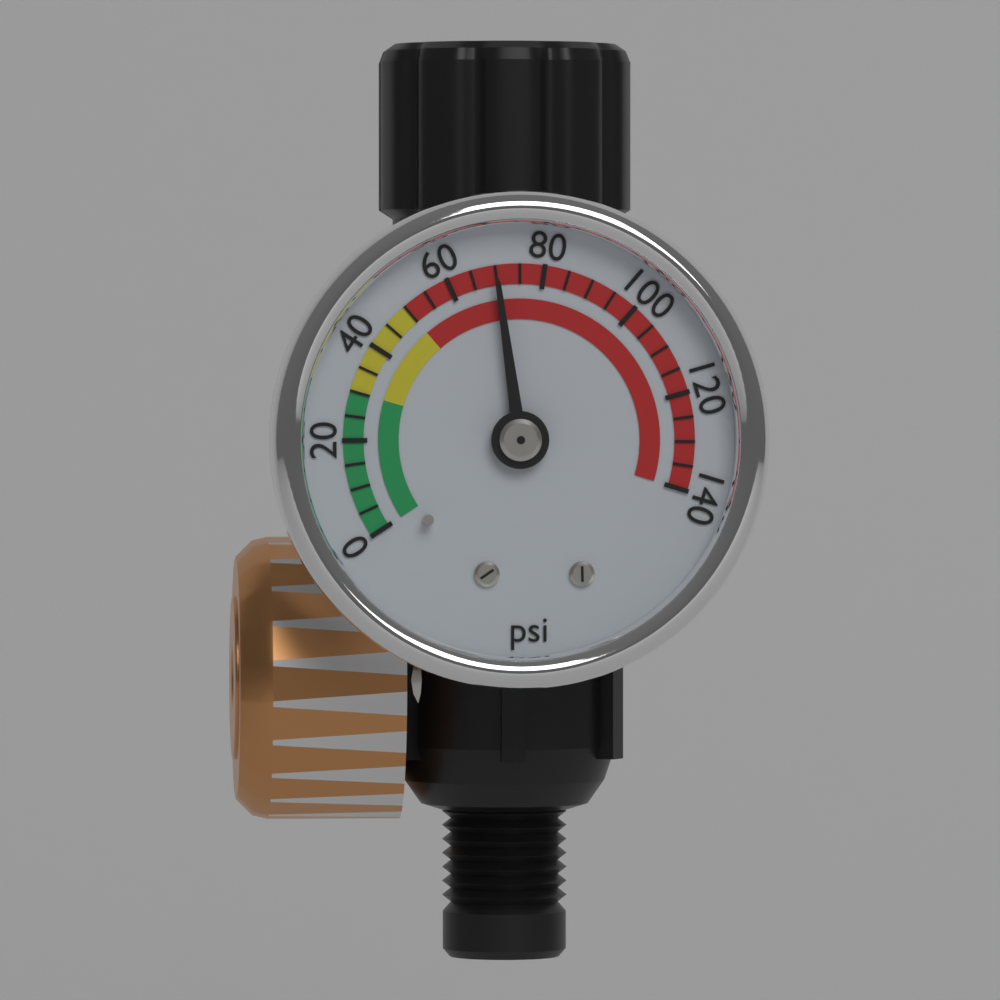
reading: 70 psi
